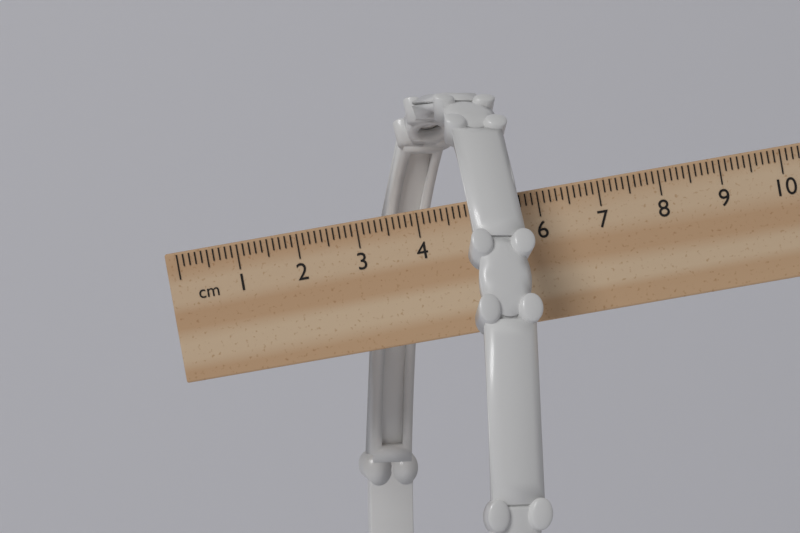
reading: 5.8 cm
